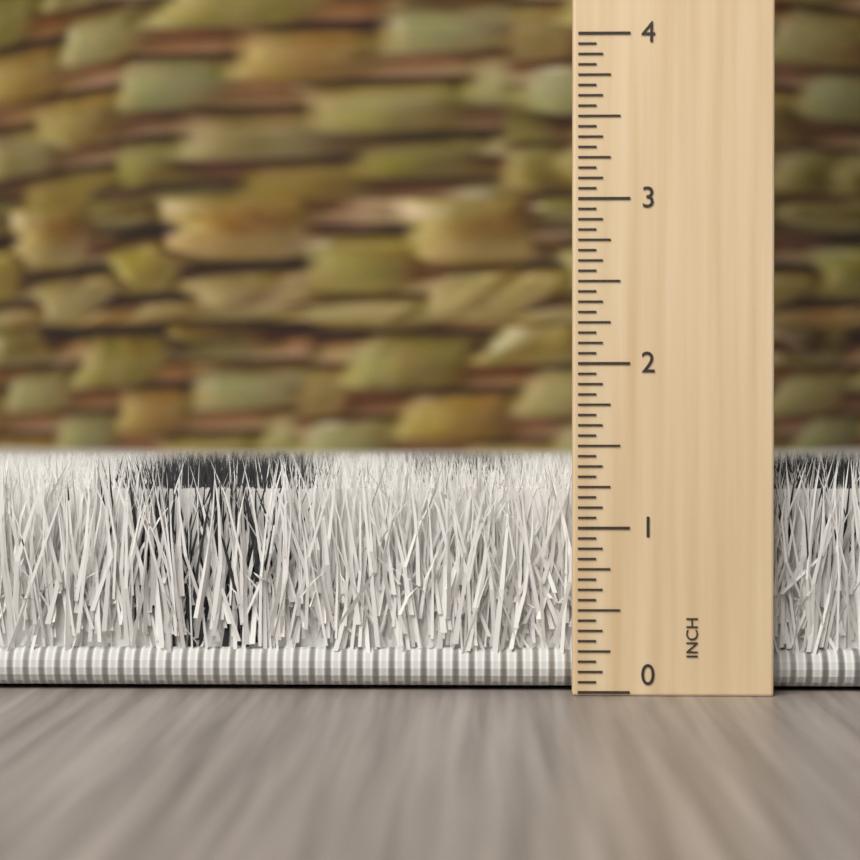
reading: 1.4375 inch
